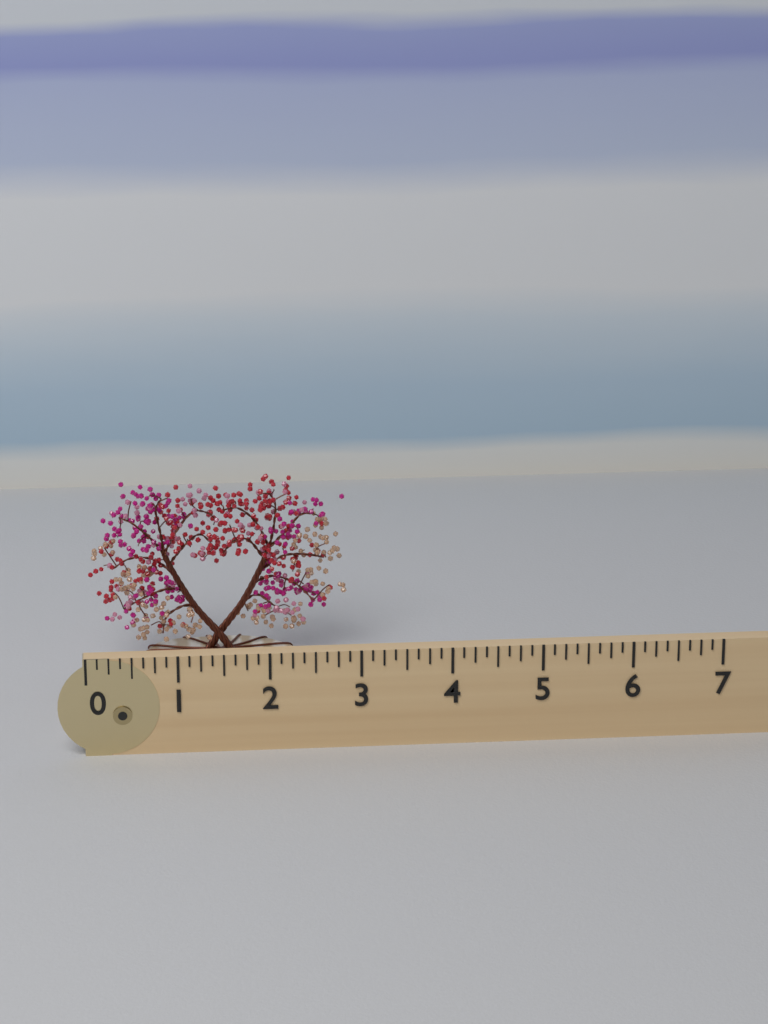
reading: 3.000 (no unit)
